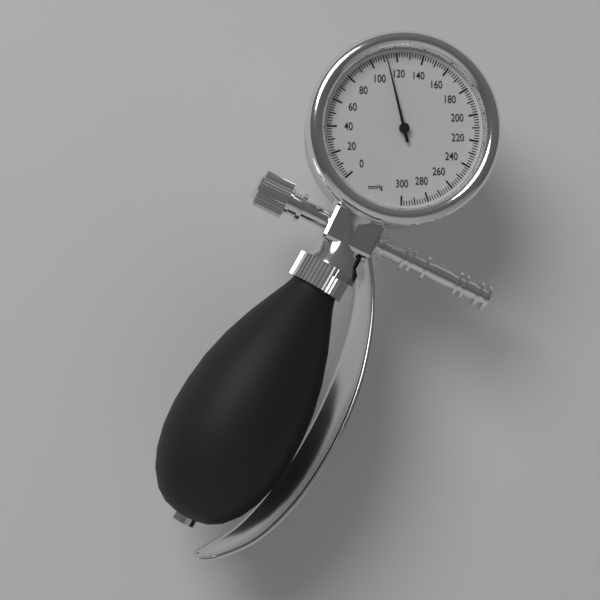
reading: 112 mmHg
